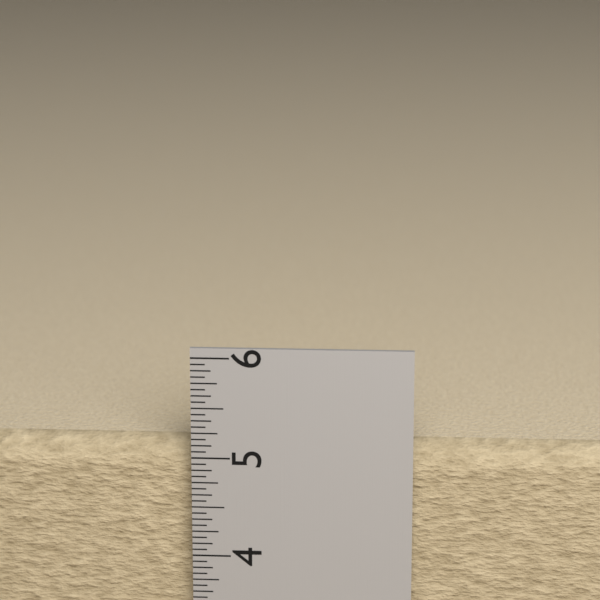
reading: 5.1250 in
